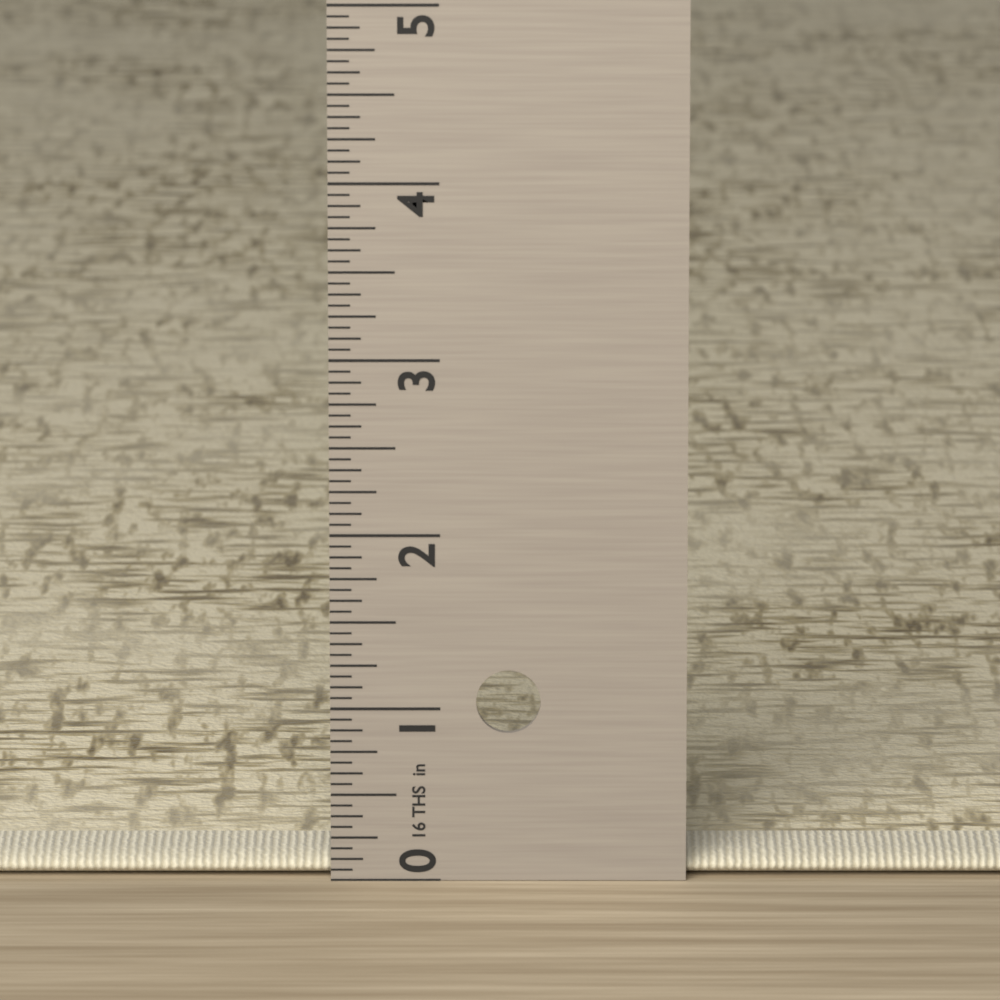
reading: 0.1250 in
